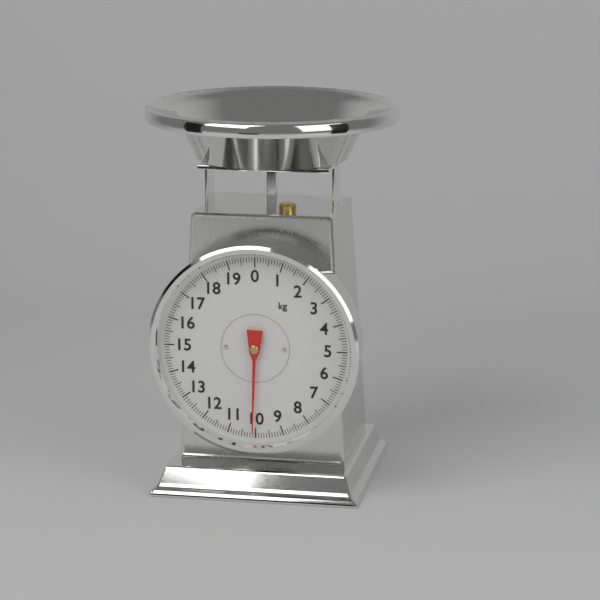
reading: 10.1 kg
